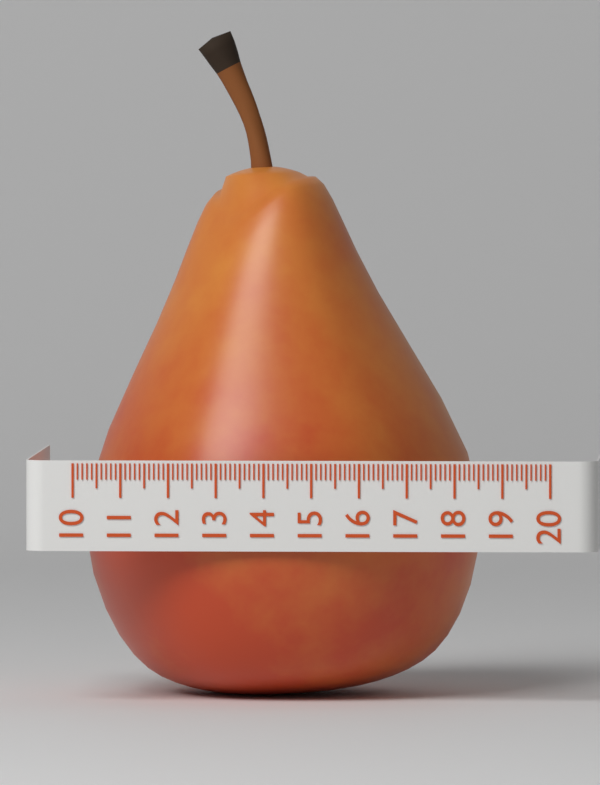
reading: 18.4 (no unit)
